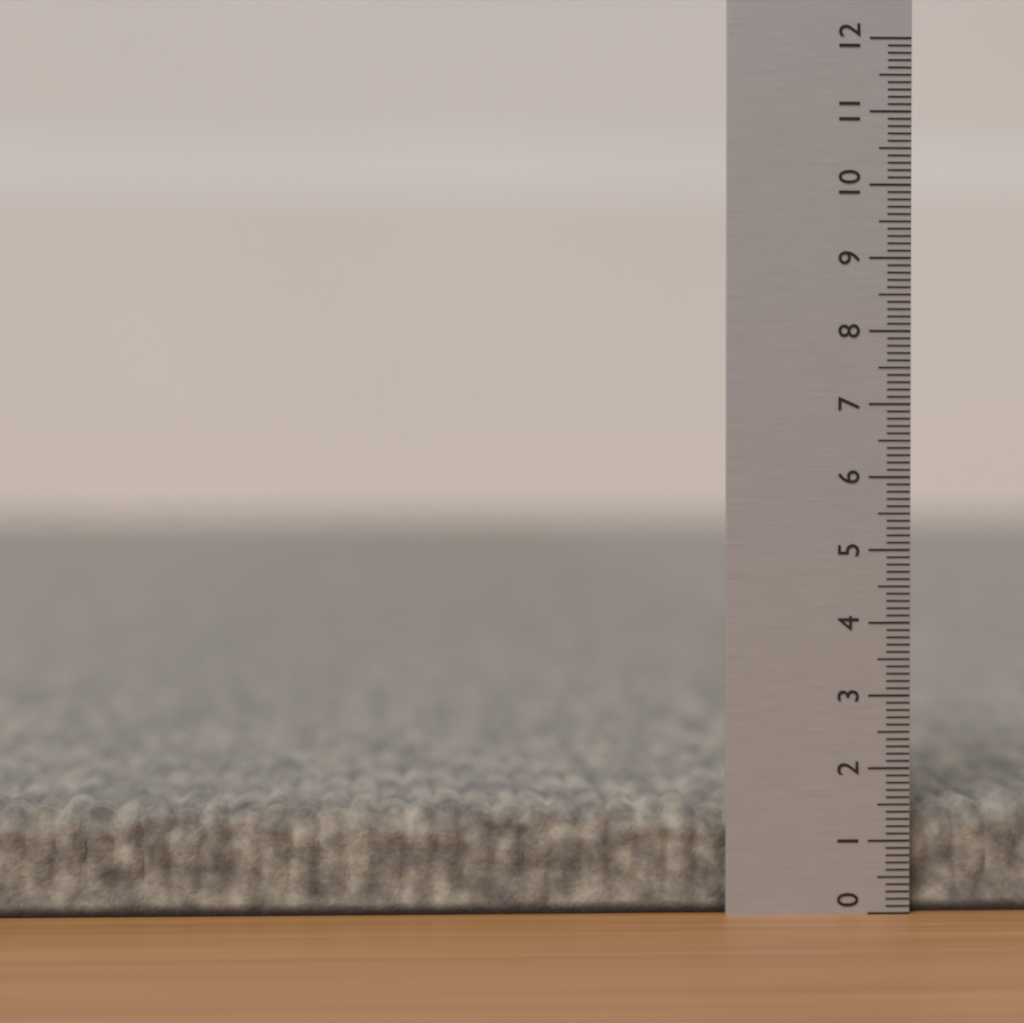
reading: 1.5 (no unit)
